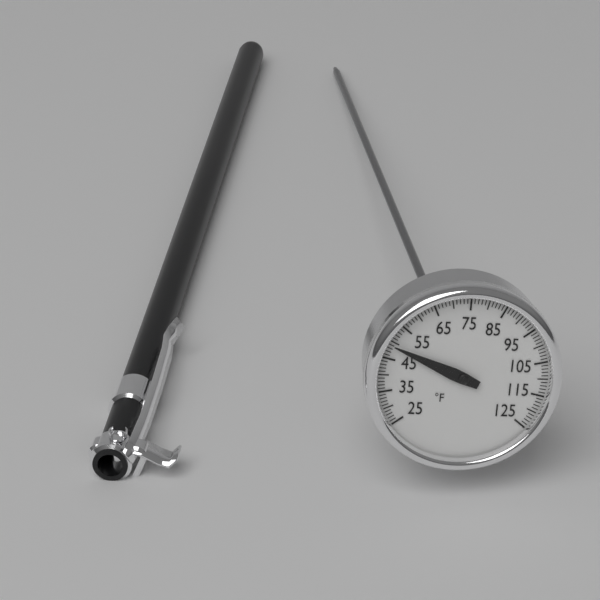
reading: 49 °F
